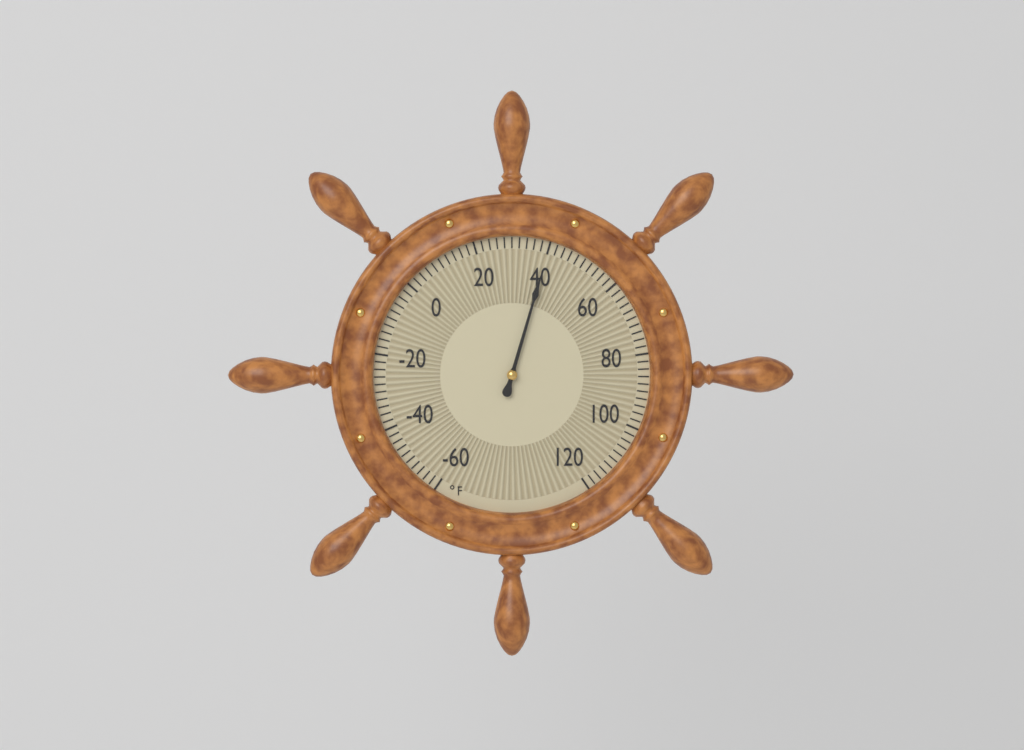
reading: 40 °F
